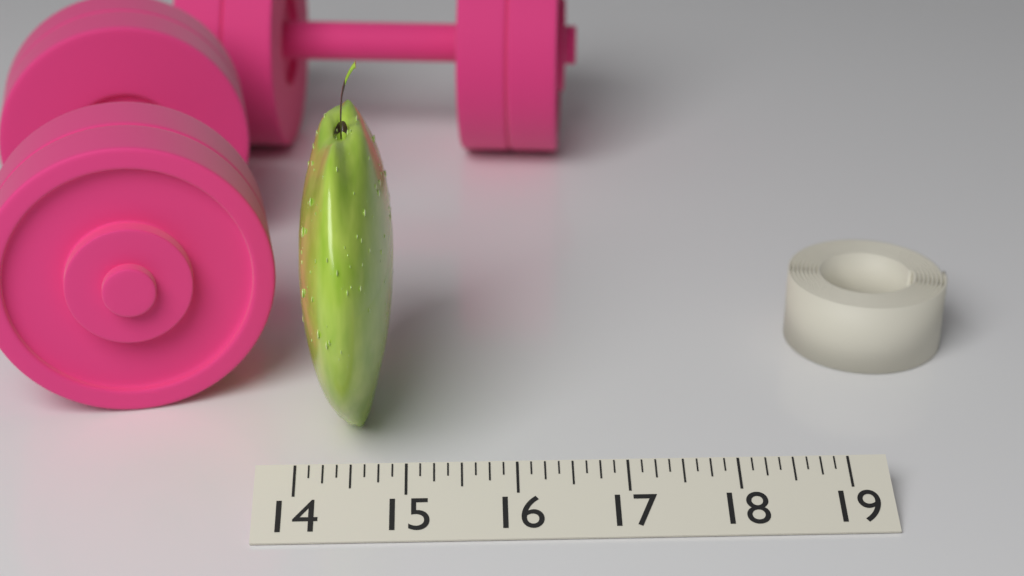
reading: 14.875 (no unit)
